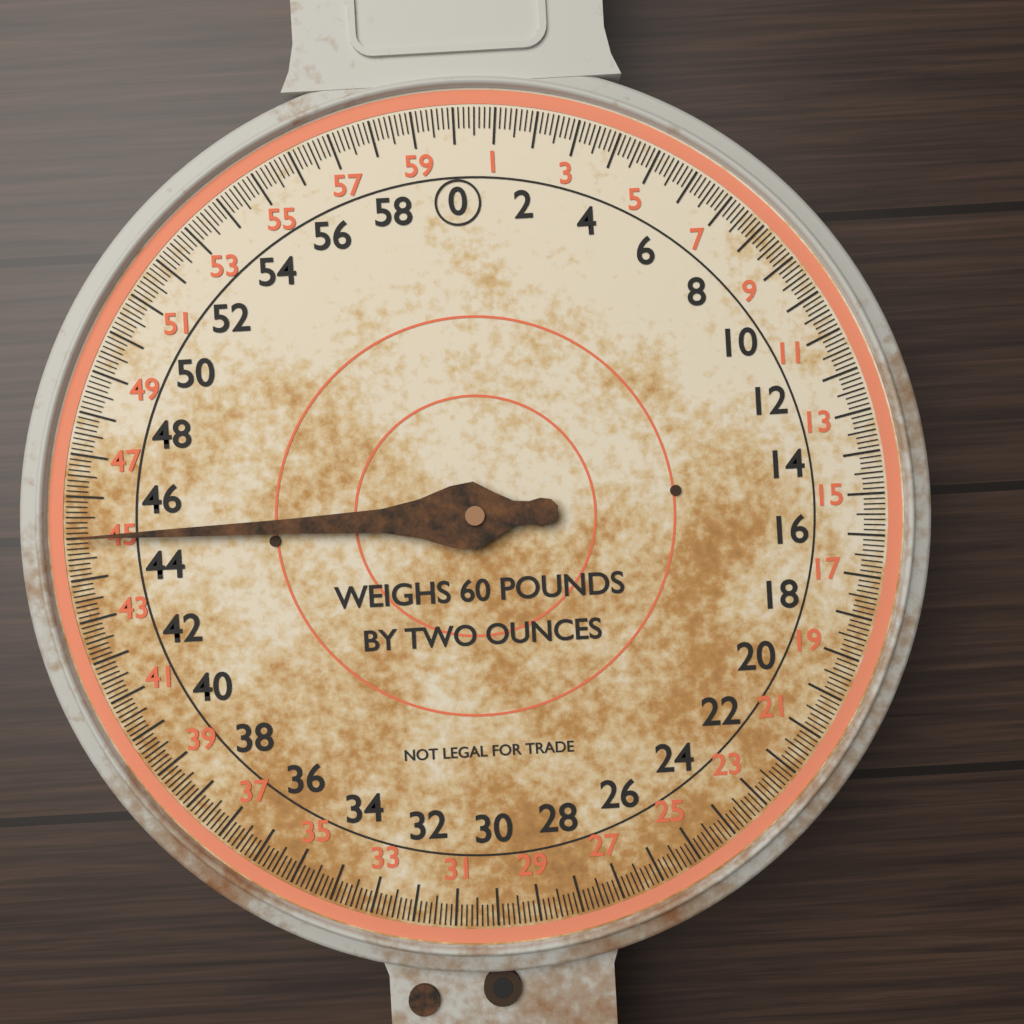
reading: 45.000 lb
